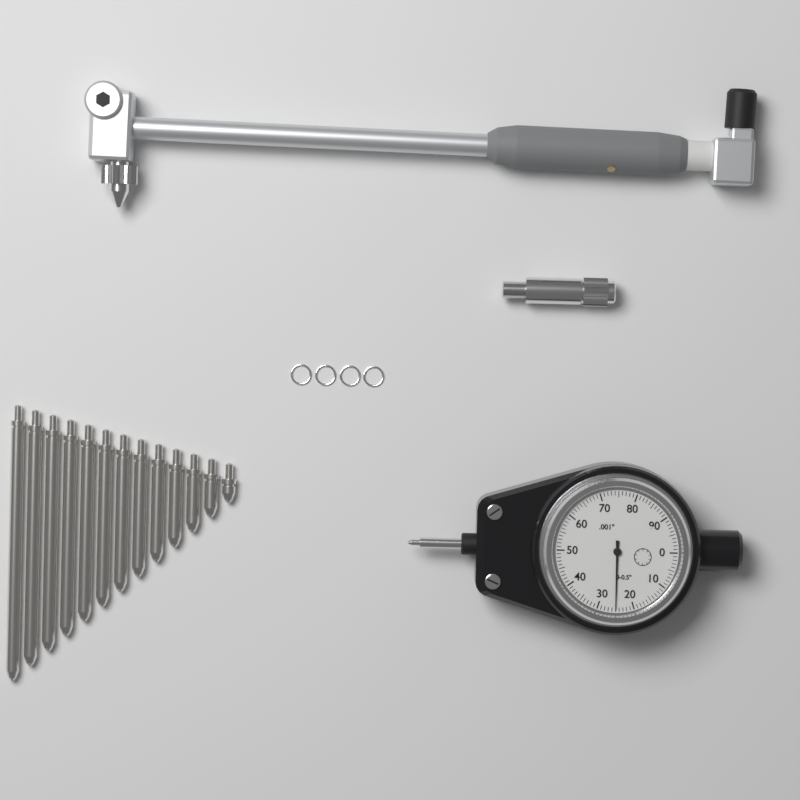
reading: 0.025 in
